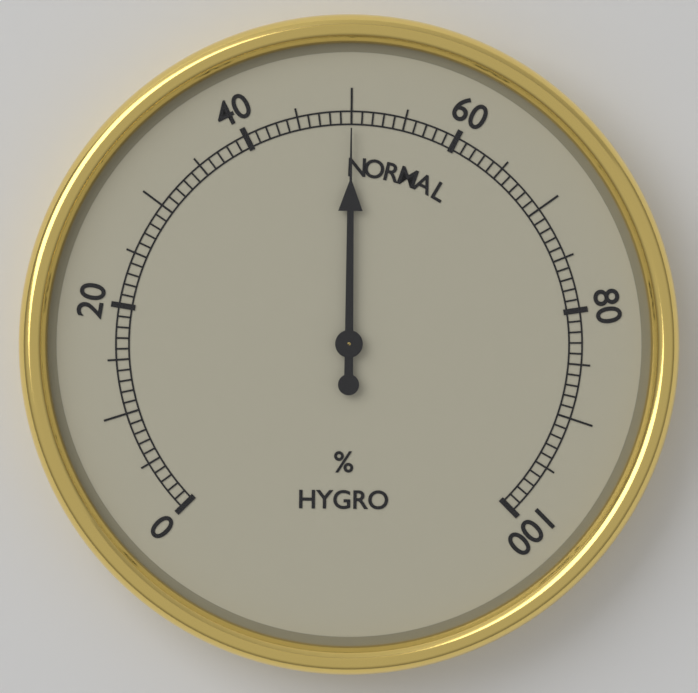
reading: 50 %
